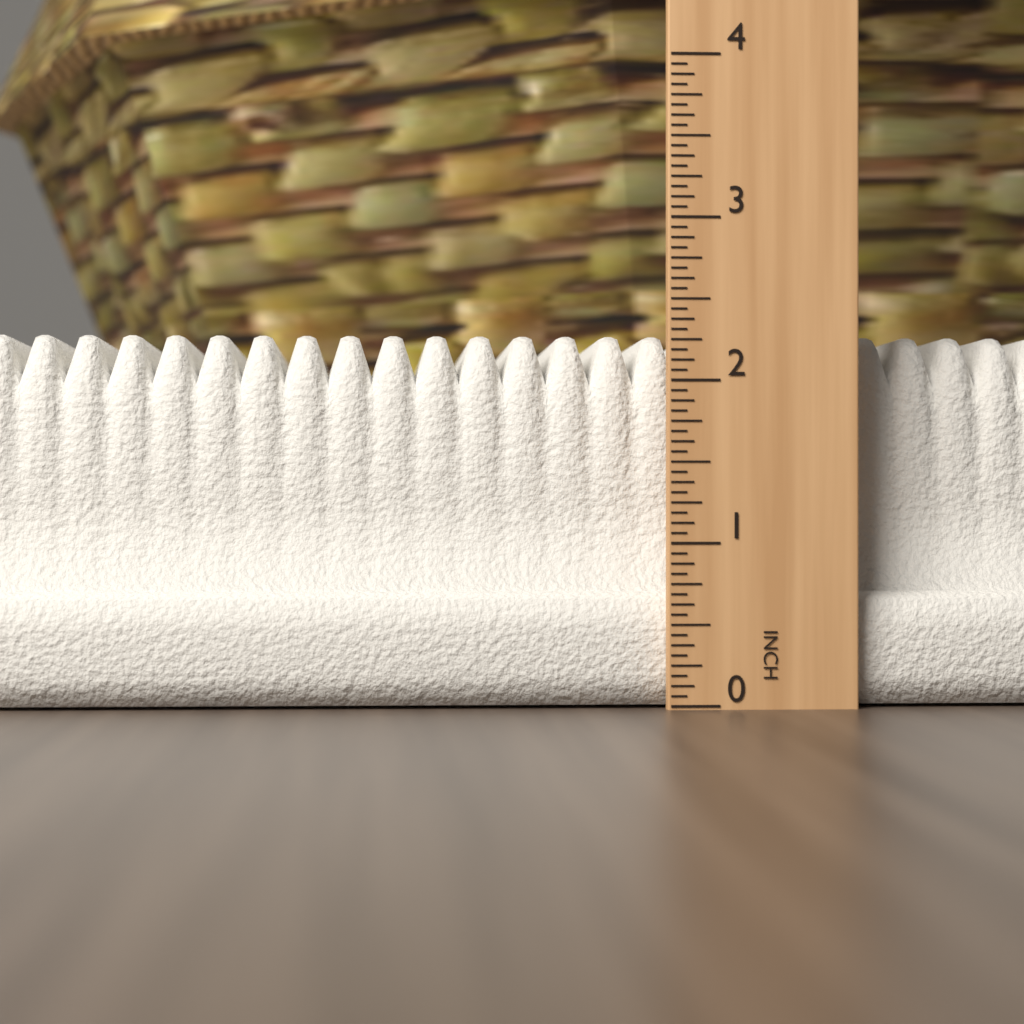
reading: 2.3125 in
